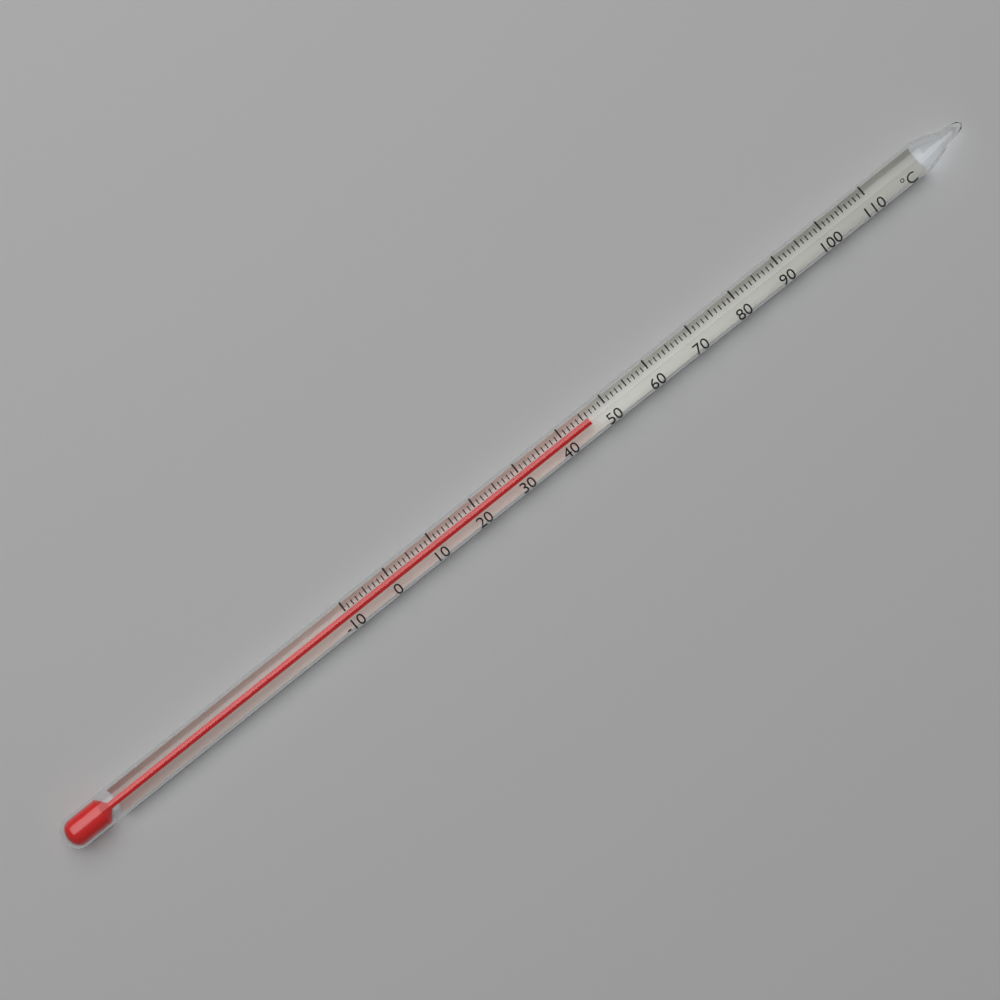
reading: 46 °C
